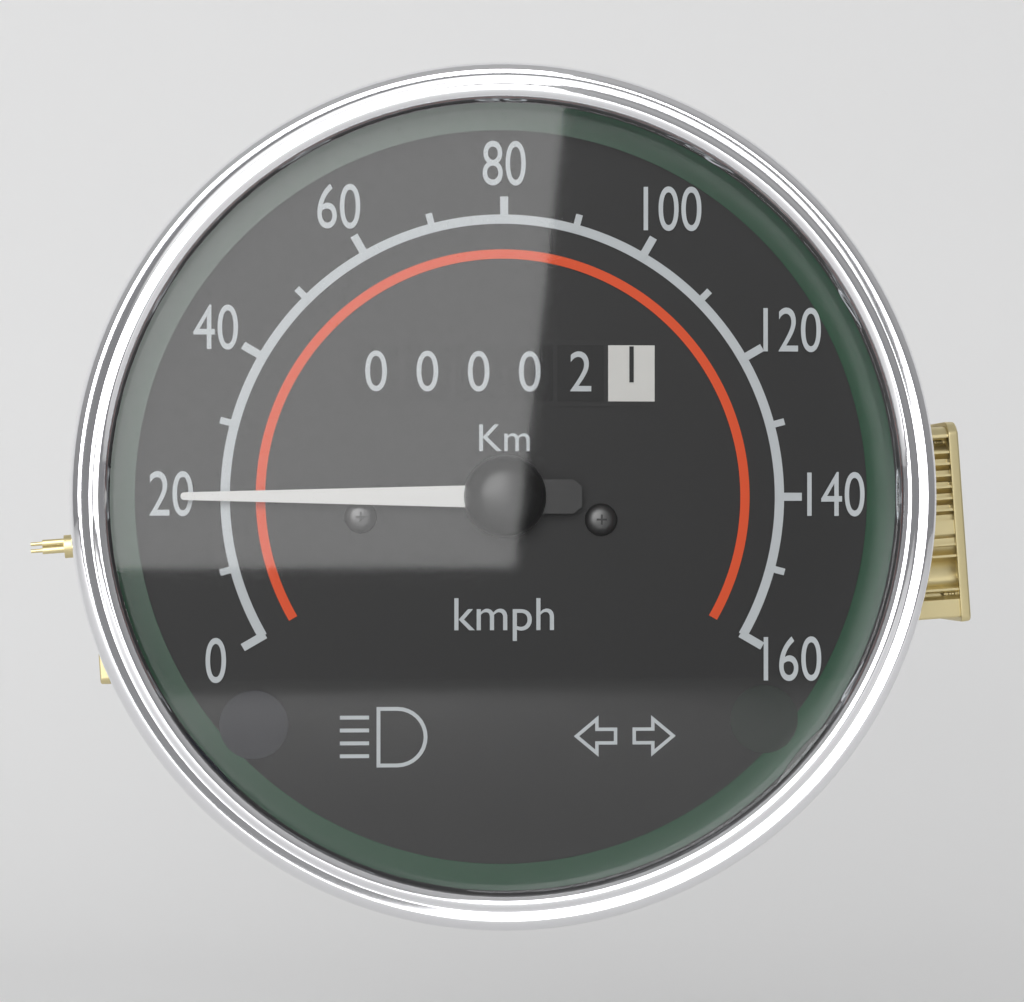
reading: 20 kmph
